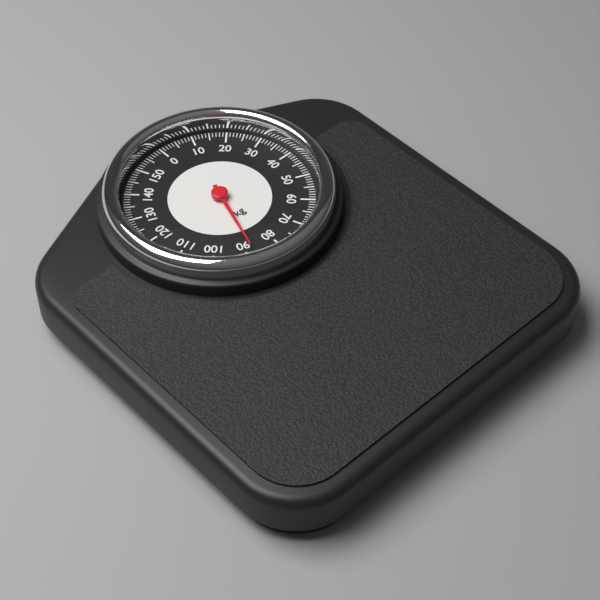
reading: 88 kg
